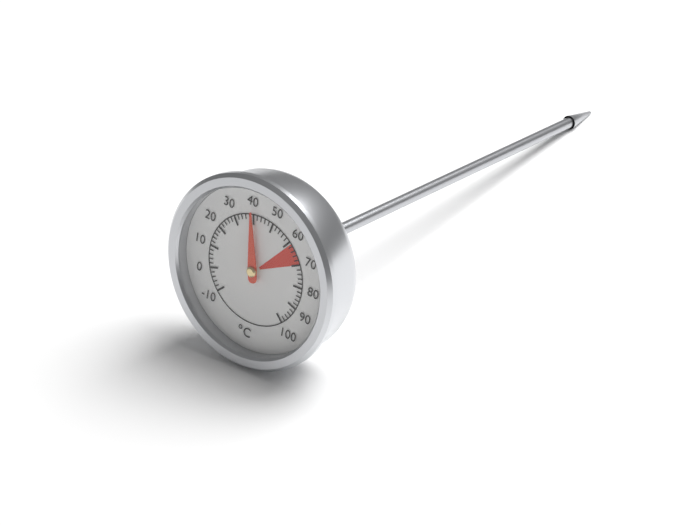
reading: 40 °C
